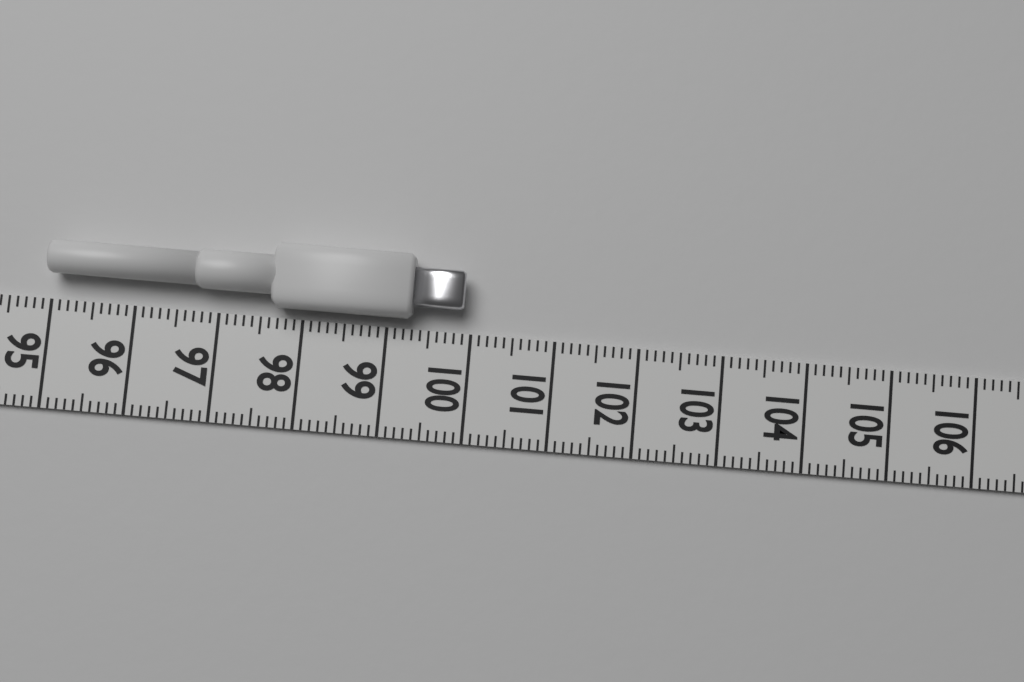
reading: 99.9 (no unit)
